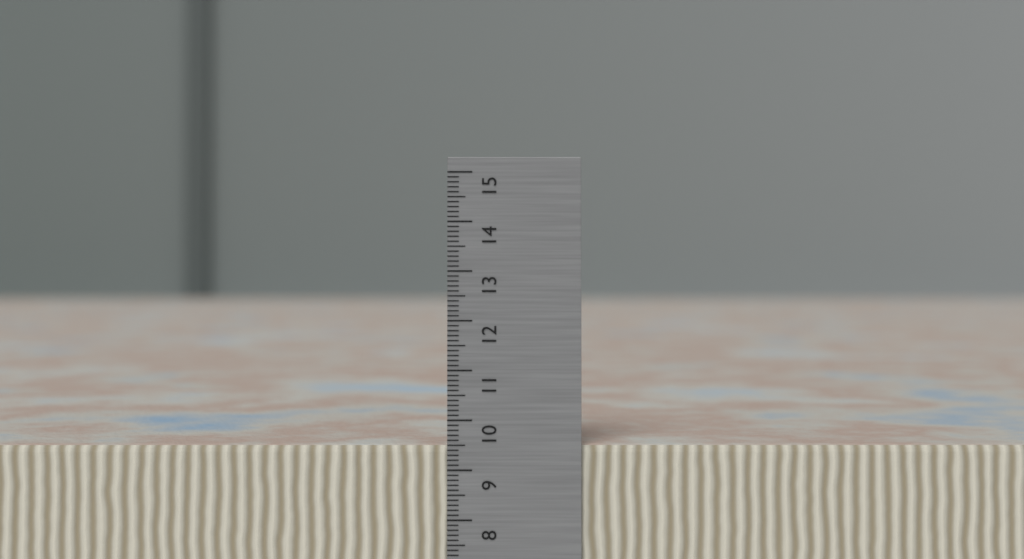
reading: 9.5 cm
